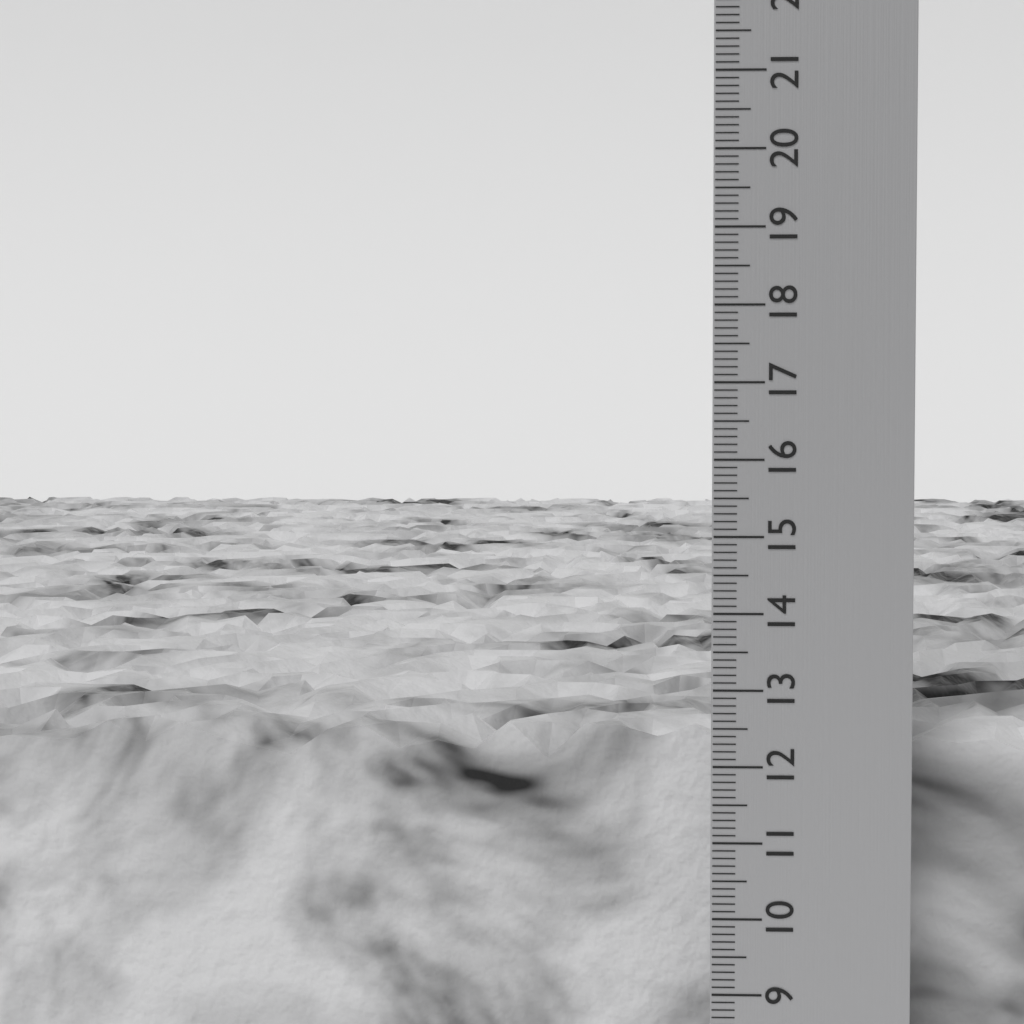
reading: 12.4 cm
